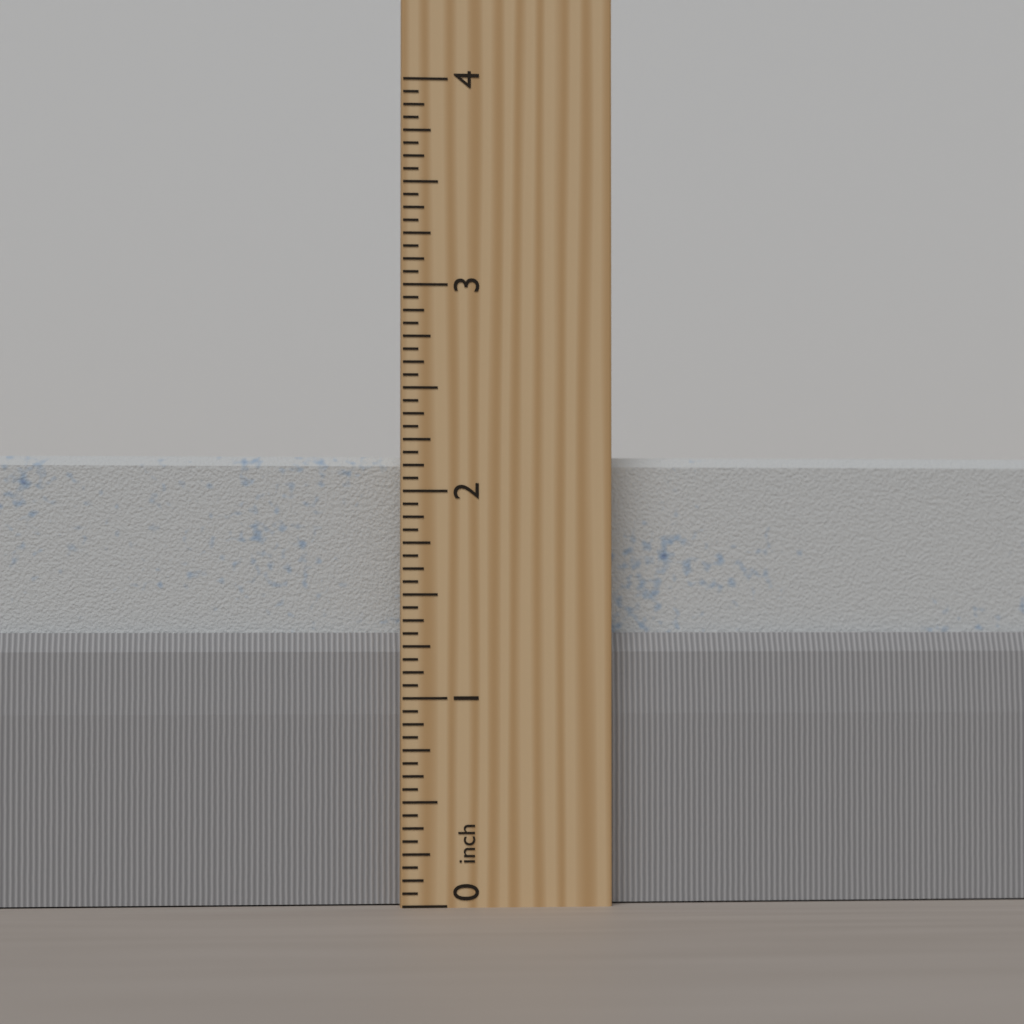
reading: 2.1875 inch
